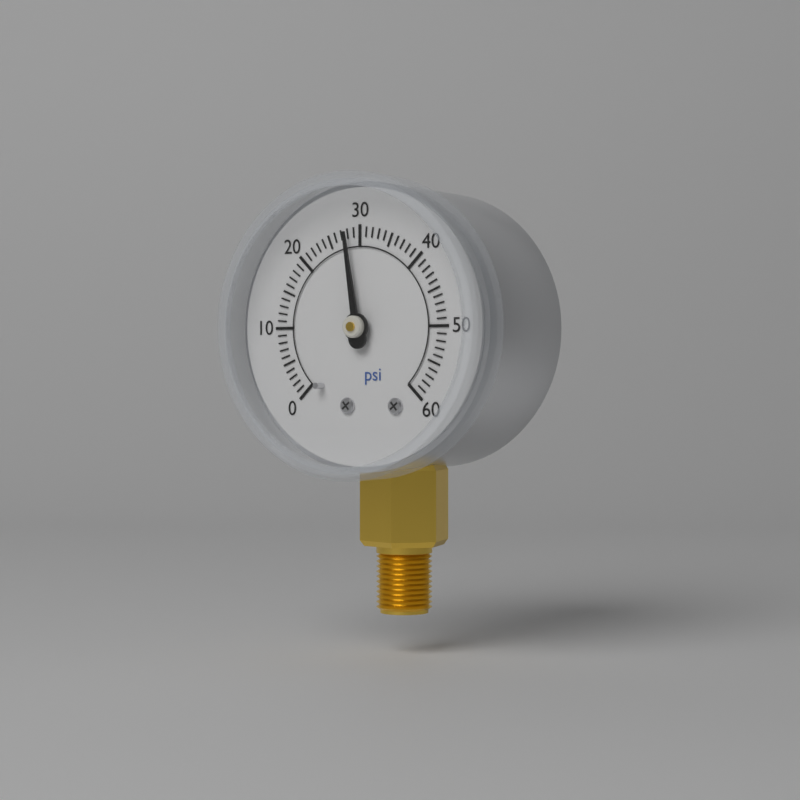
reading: 28 psi
